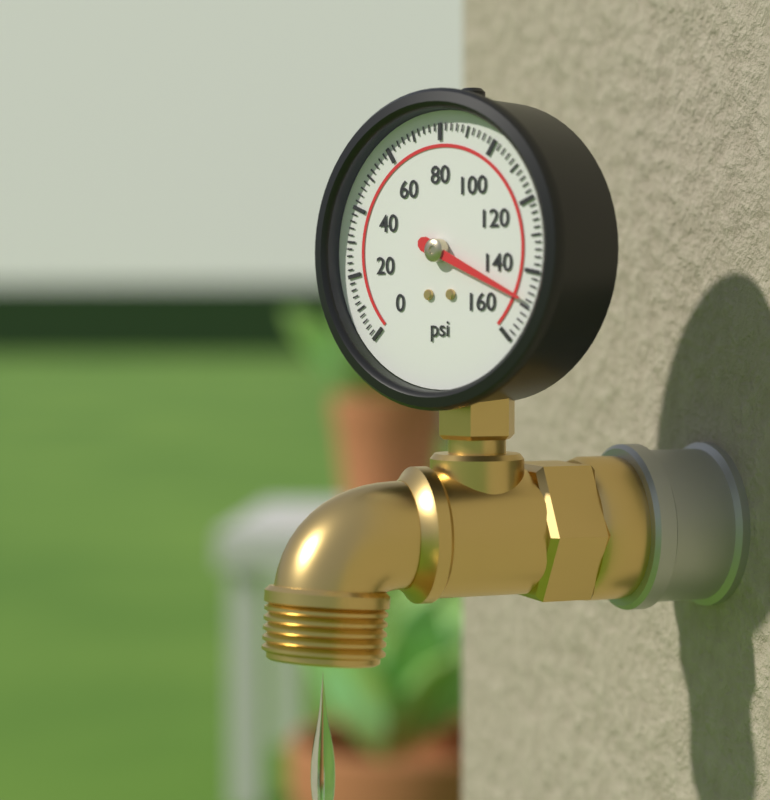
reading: 148 psi
